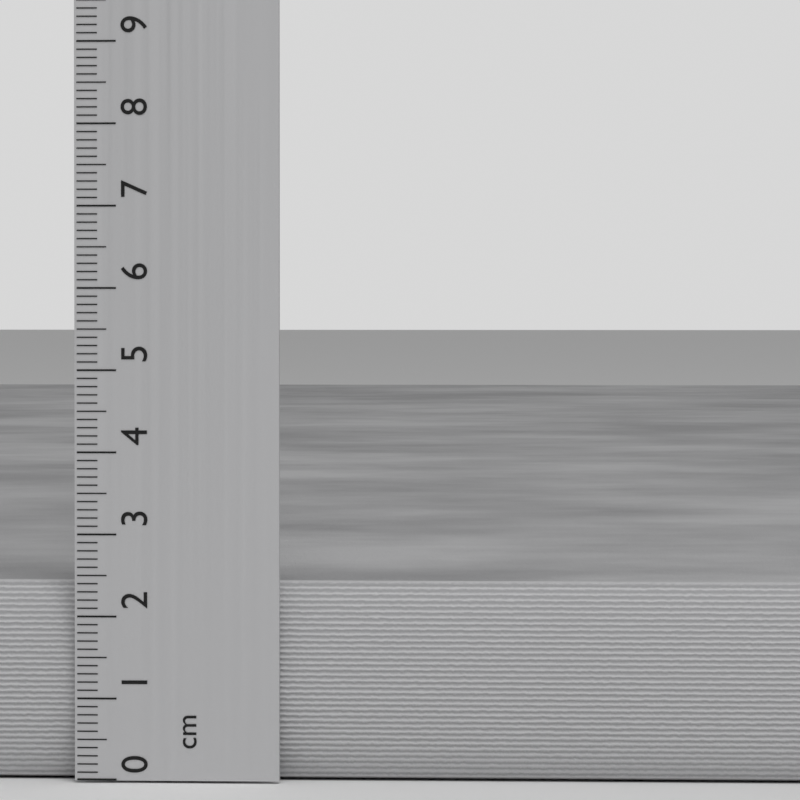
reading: 2.4 cm
